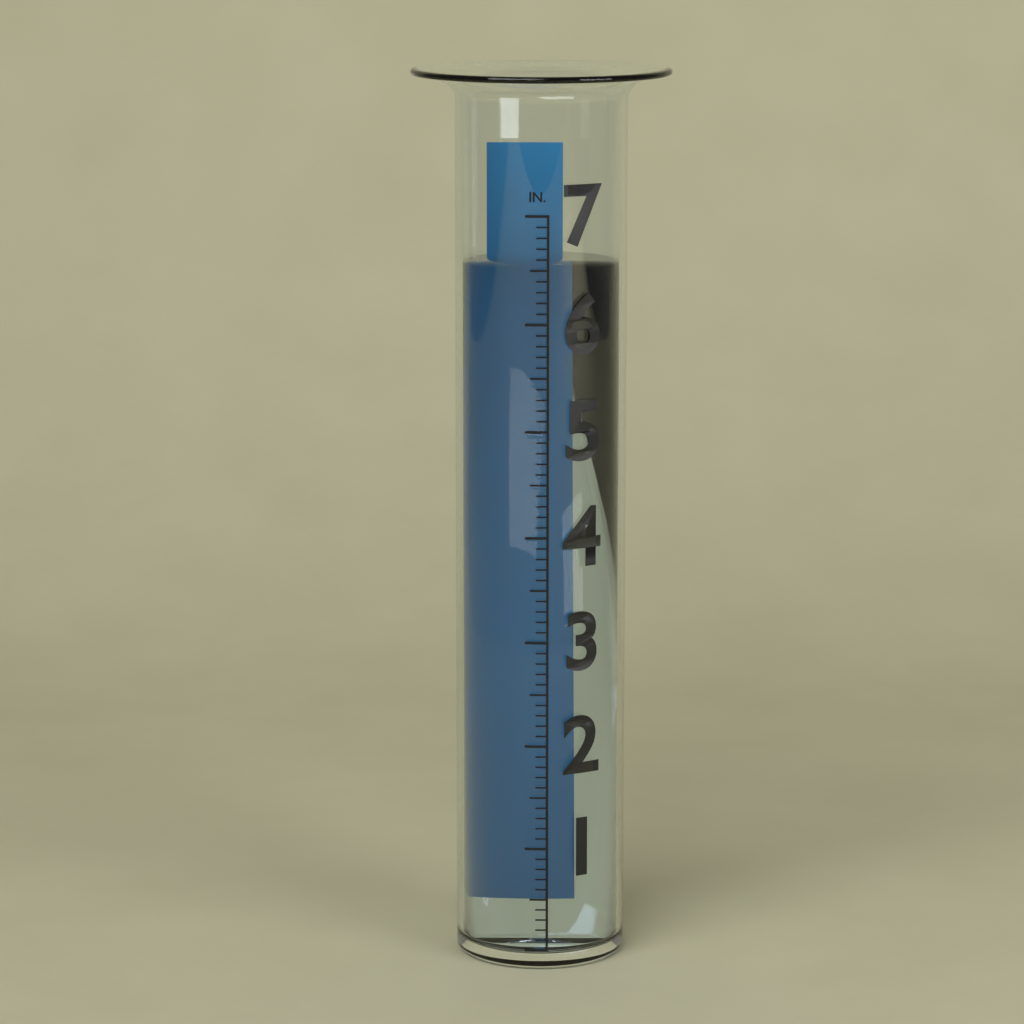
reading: 6.5 in
